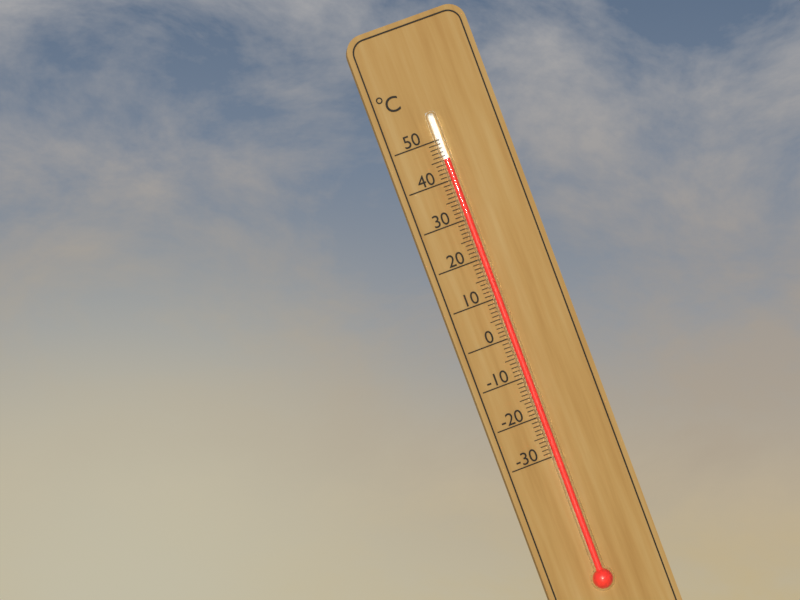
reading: 45 °C
